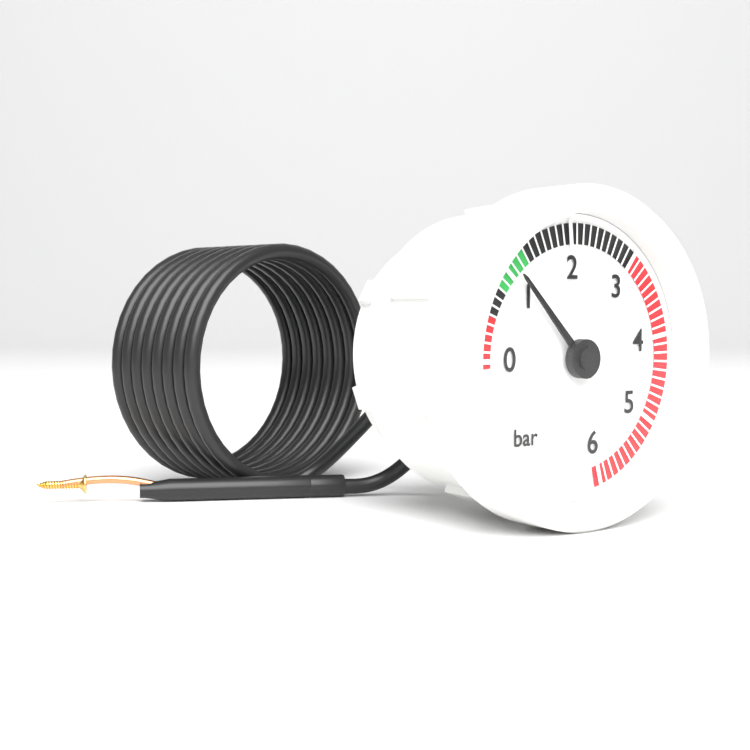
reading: 1.1 bar
